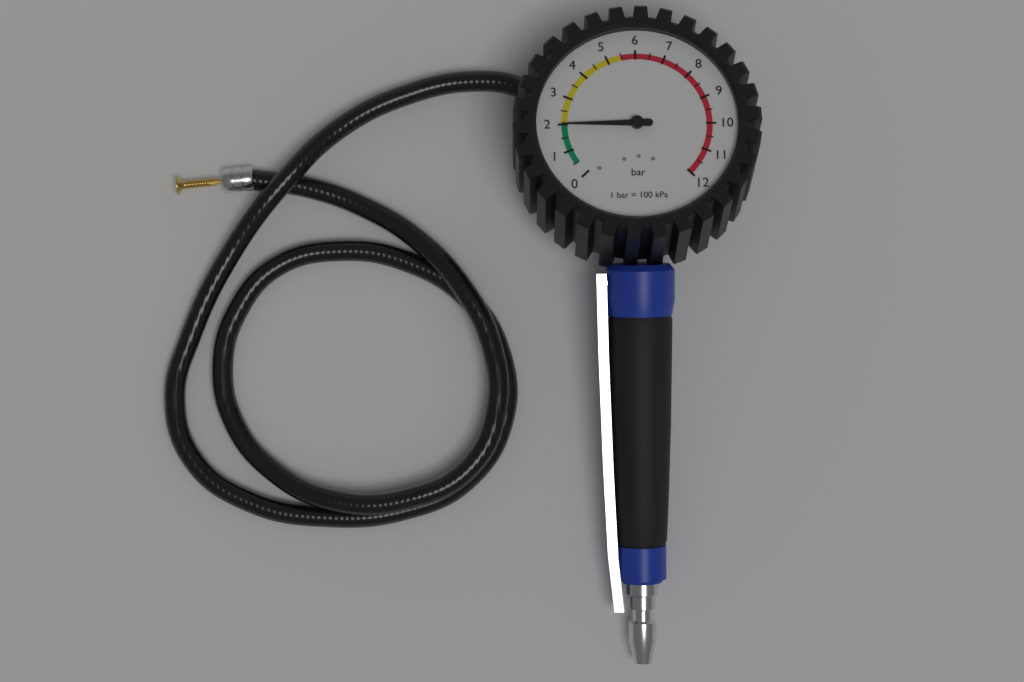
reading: 2.0 bar
